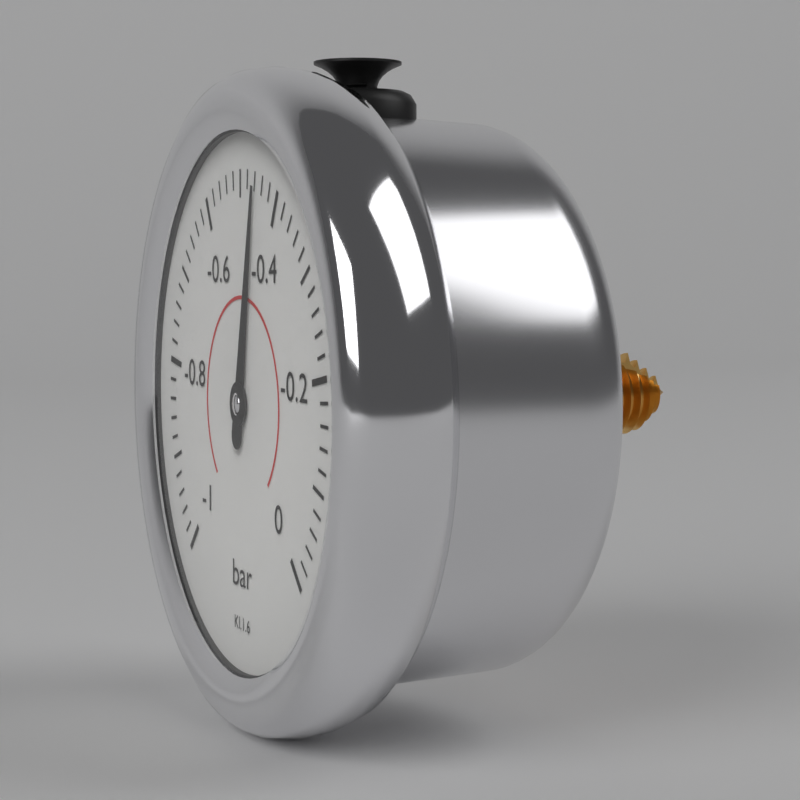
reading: -0.46 bar
